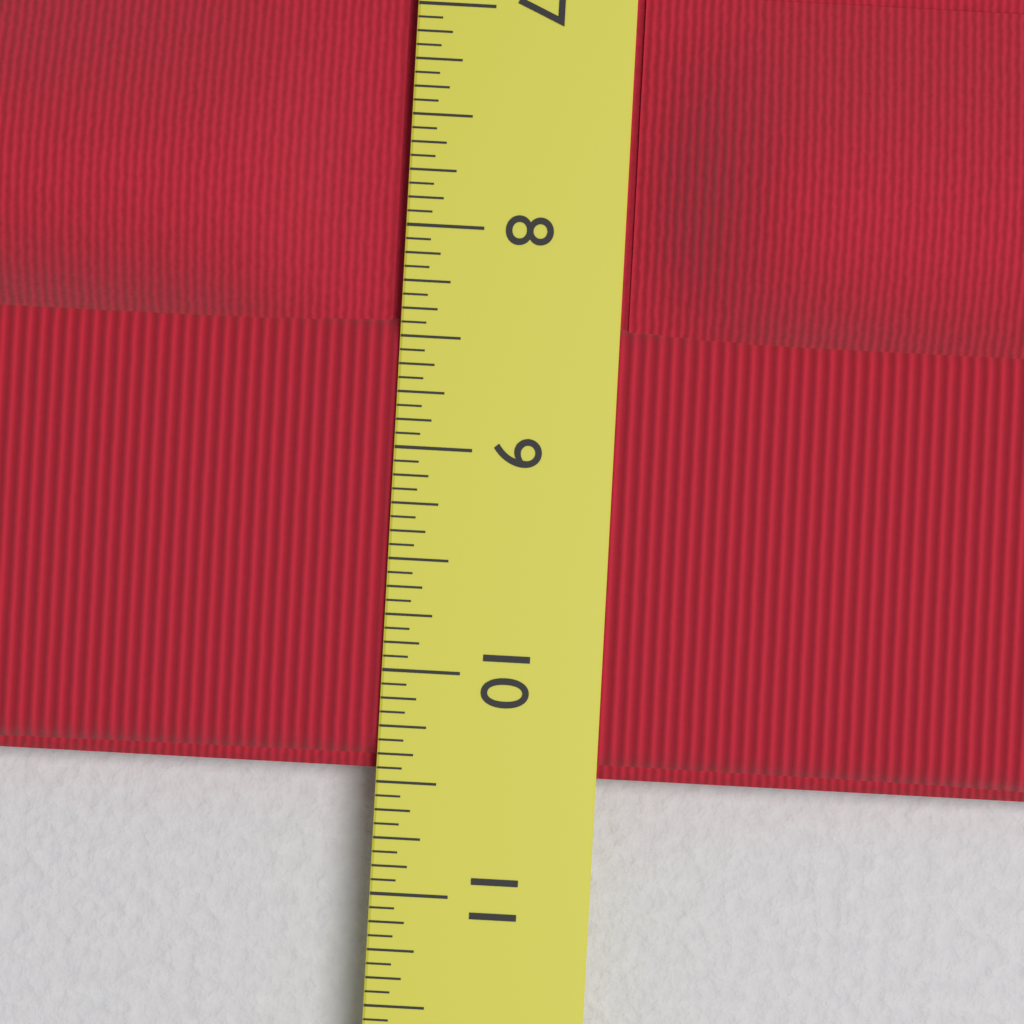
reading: 10.4375 in
